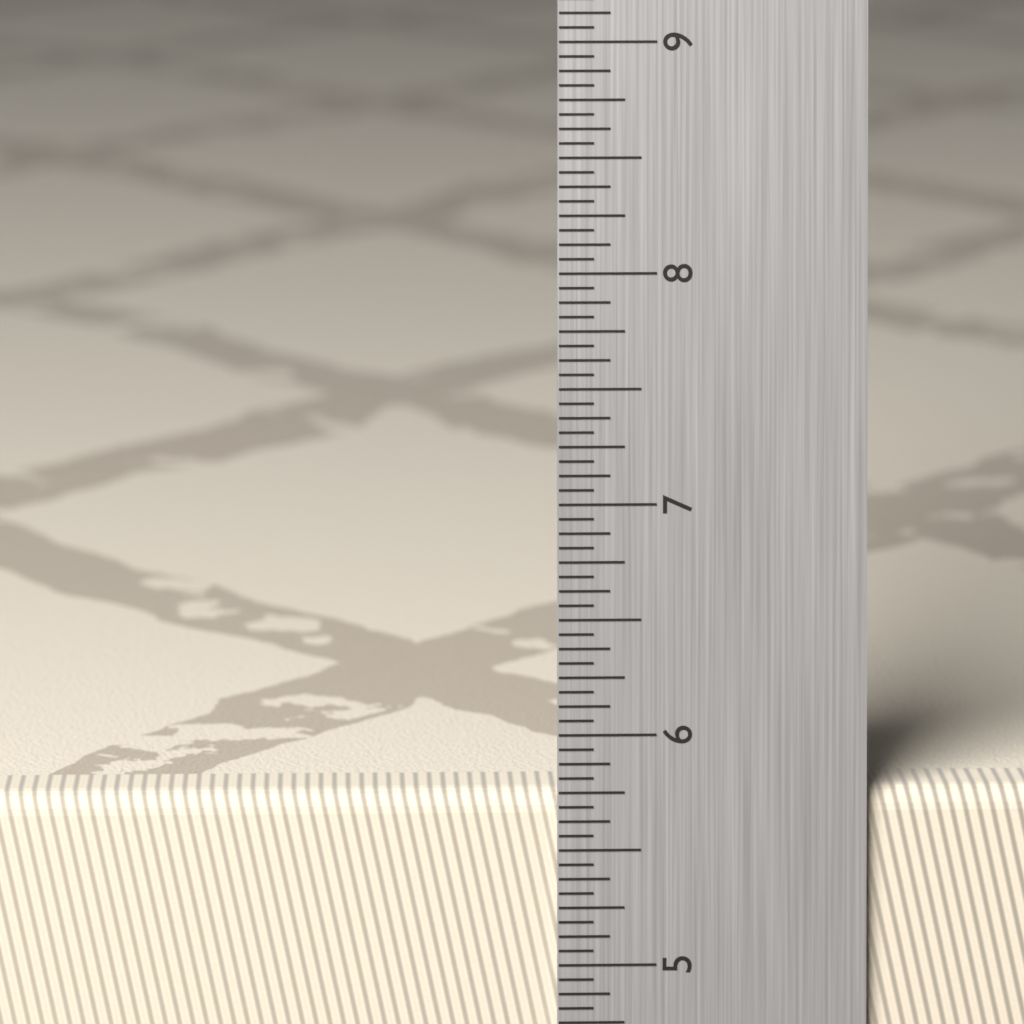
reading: 5.7500 in
